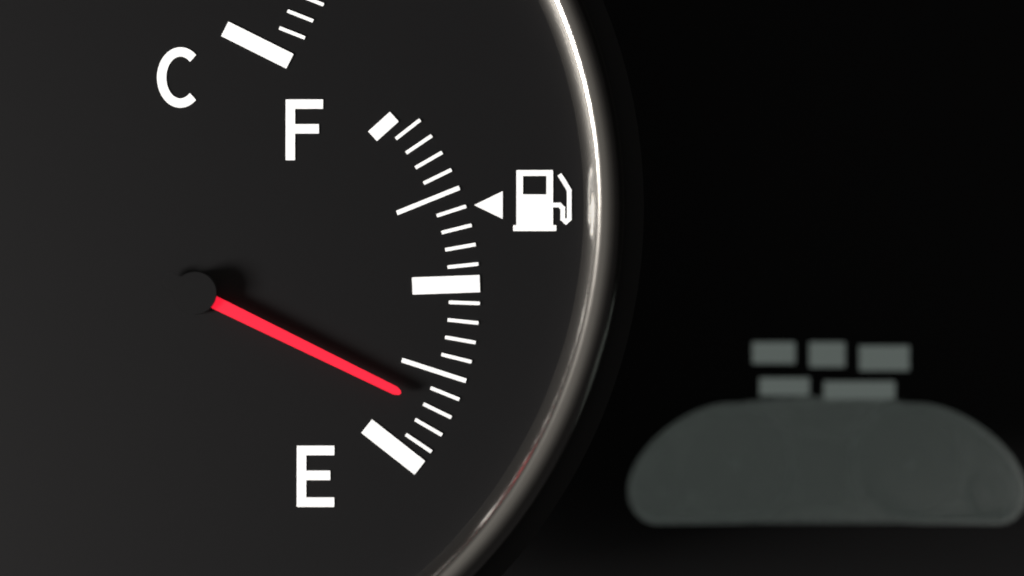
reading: 0.15 (no unit)
